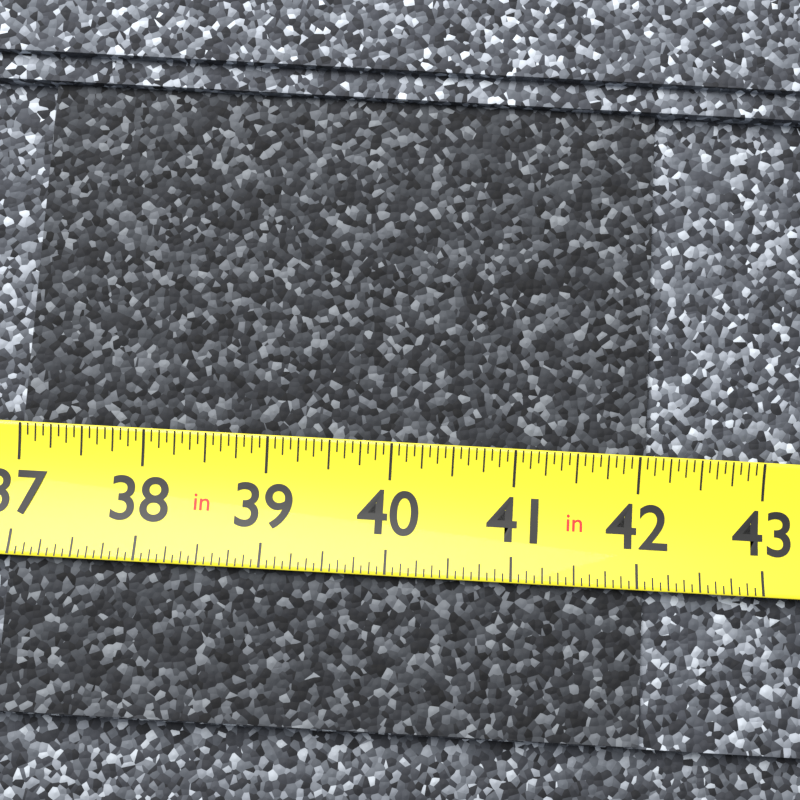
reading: 42.0625 in
